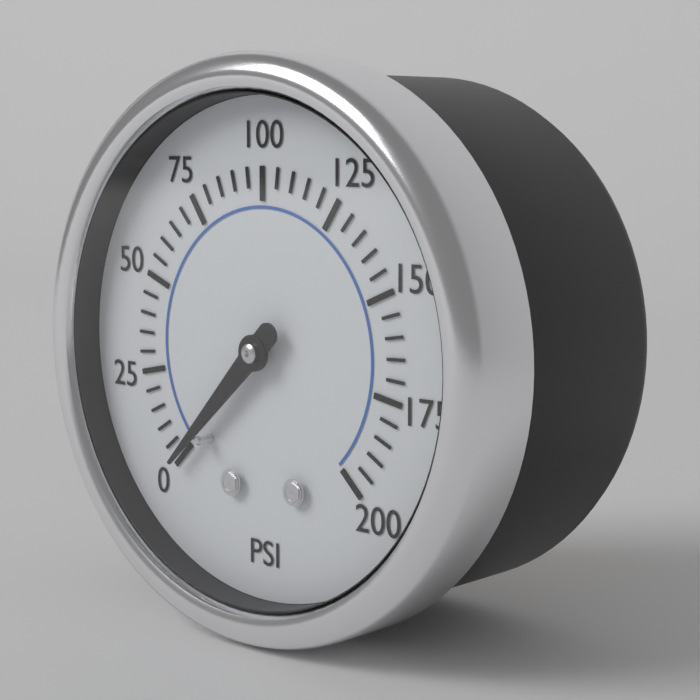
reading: 0 psi
